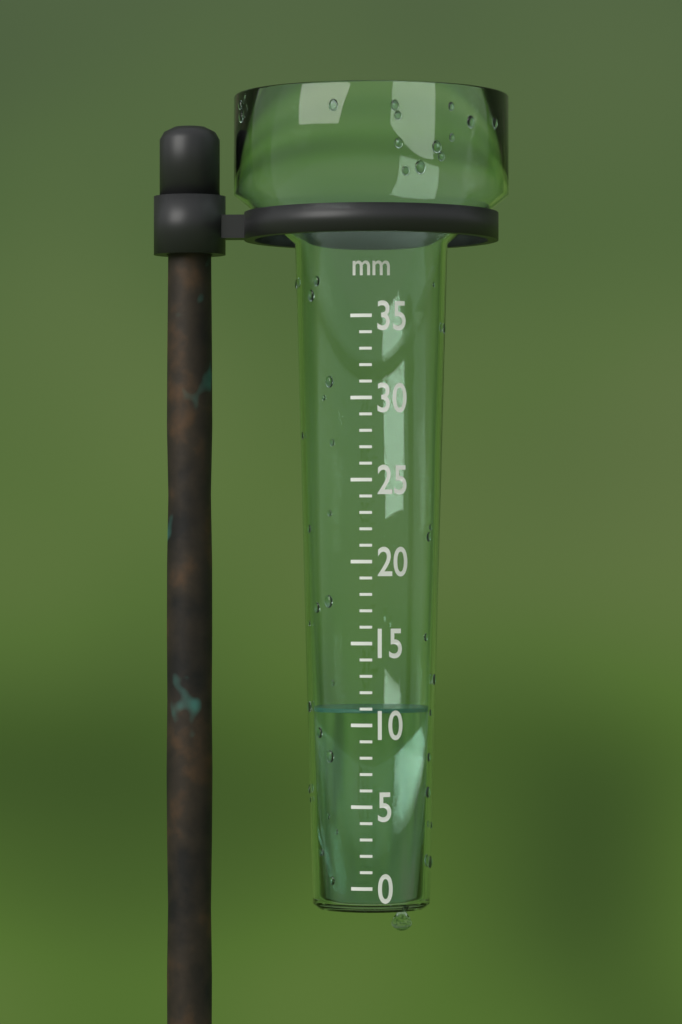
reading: 11 mm
